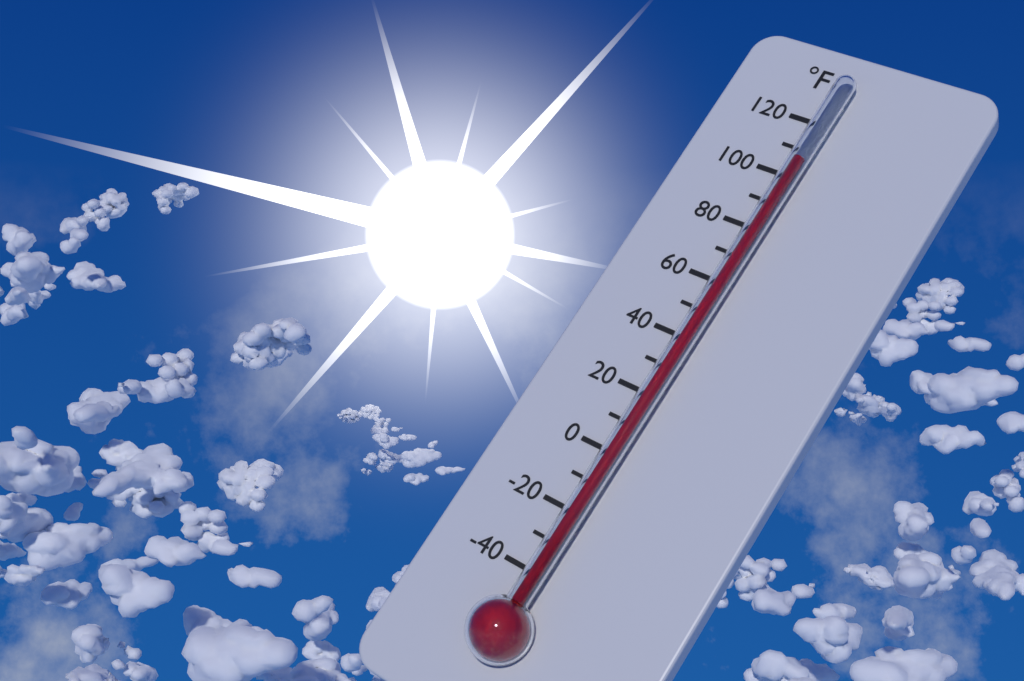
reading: 105 °F
